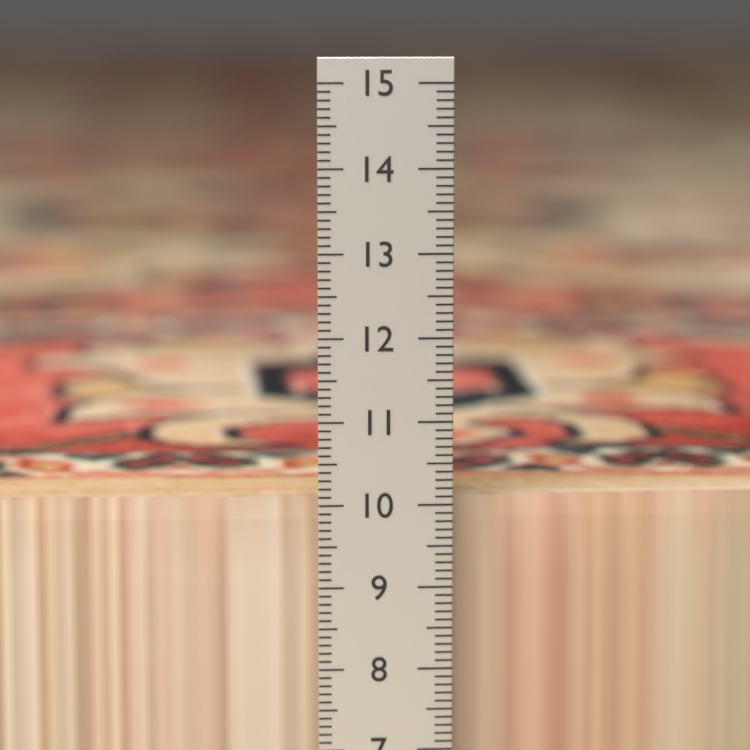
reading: 10.0 cm
